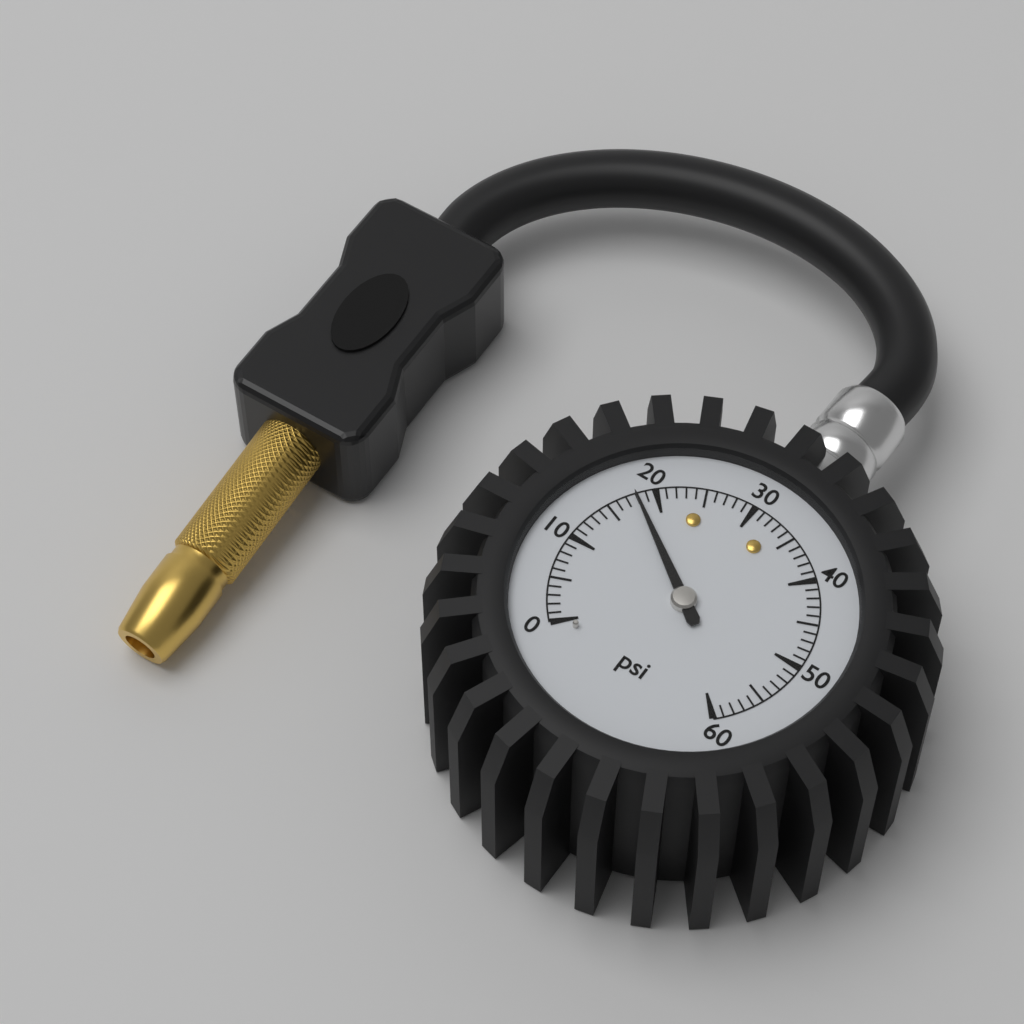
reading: 18 psi
